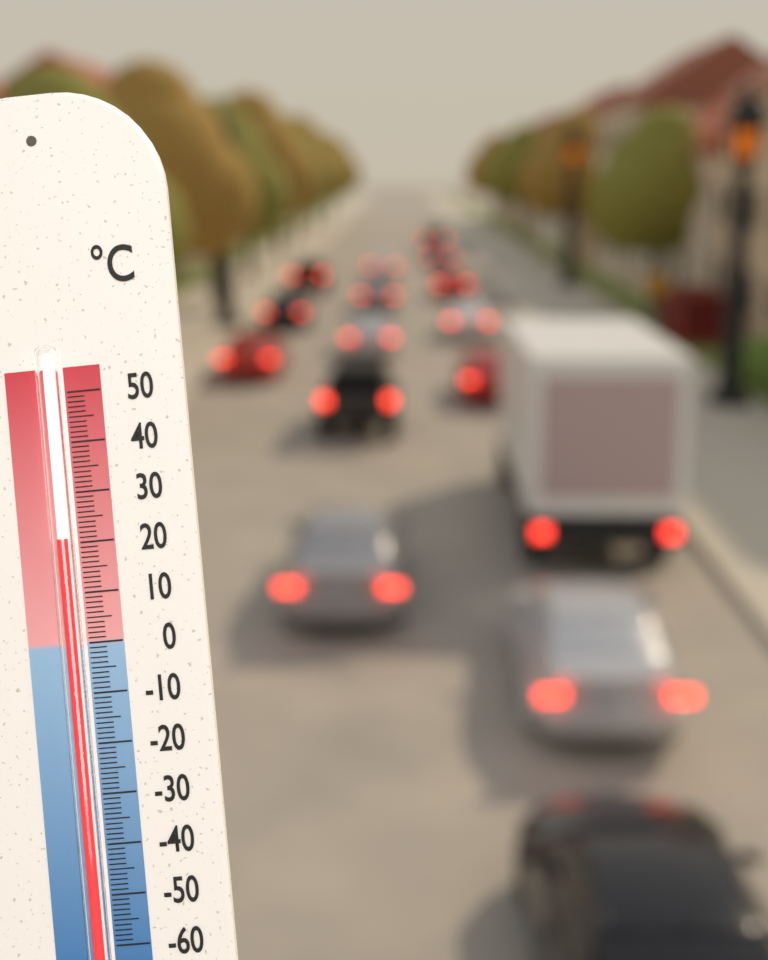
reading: 21 °C
